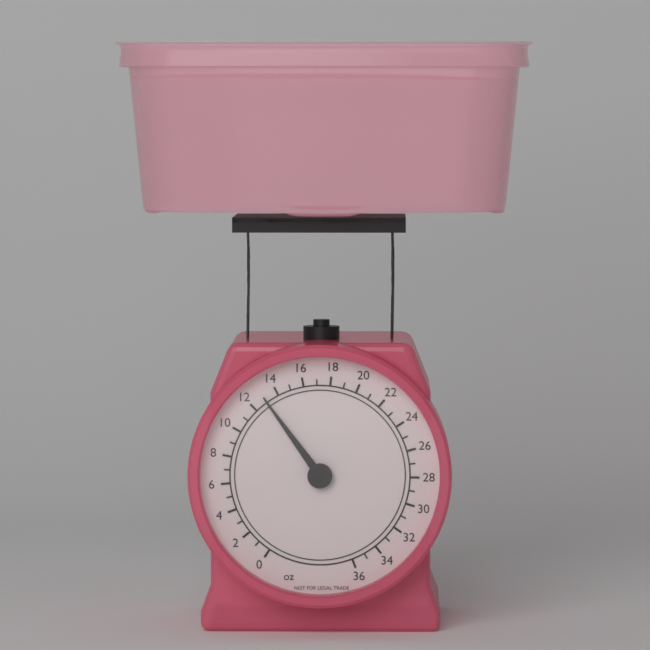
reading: 13 oz
